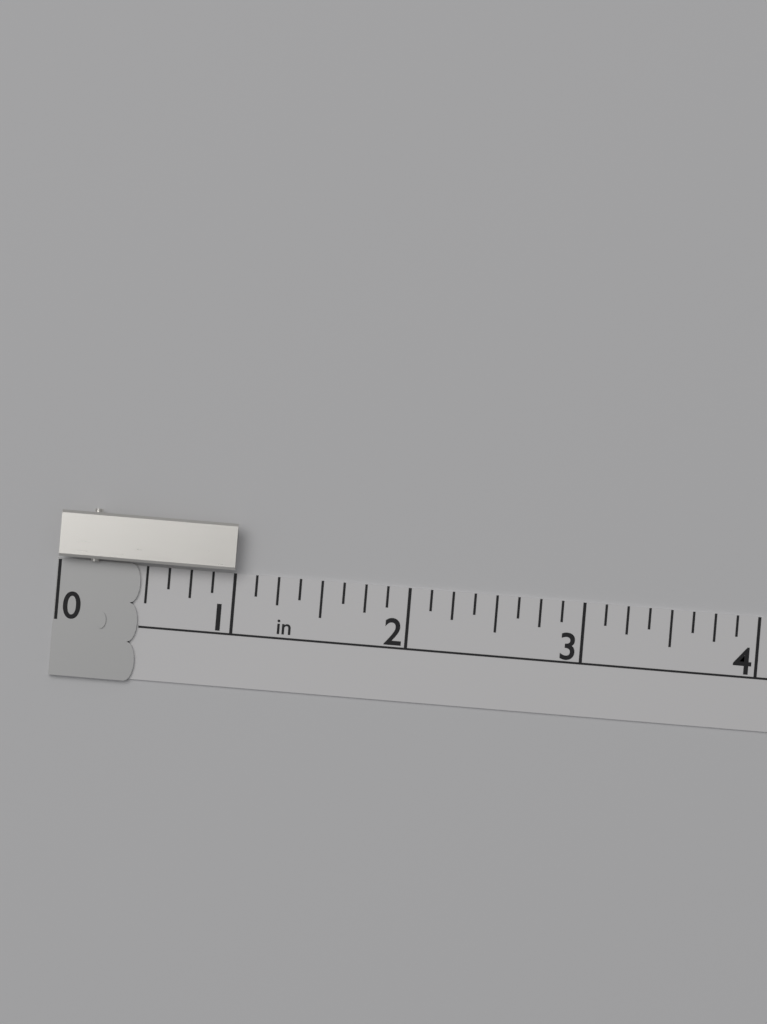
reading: 1.000 in
